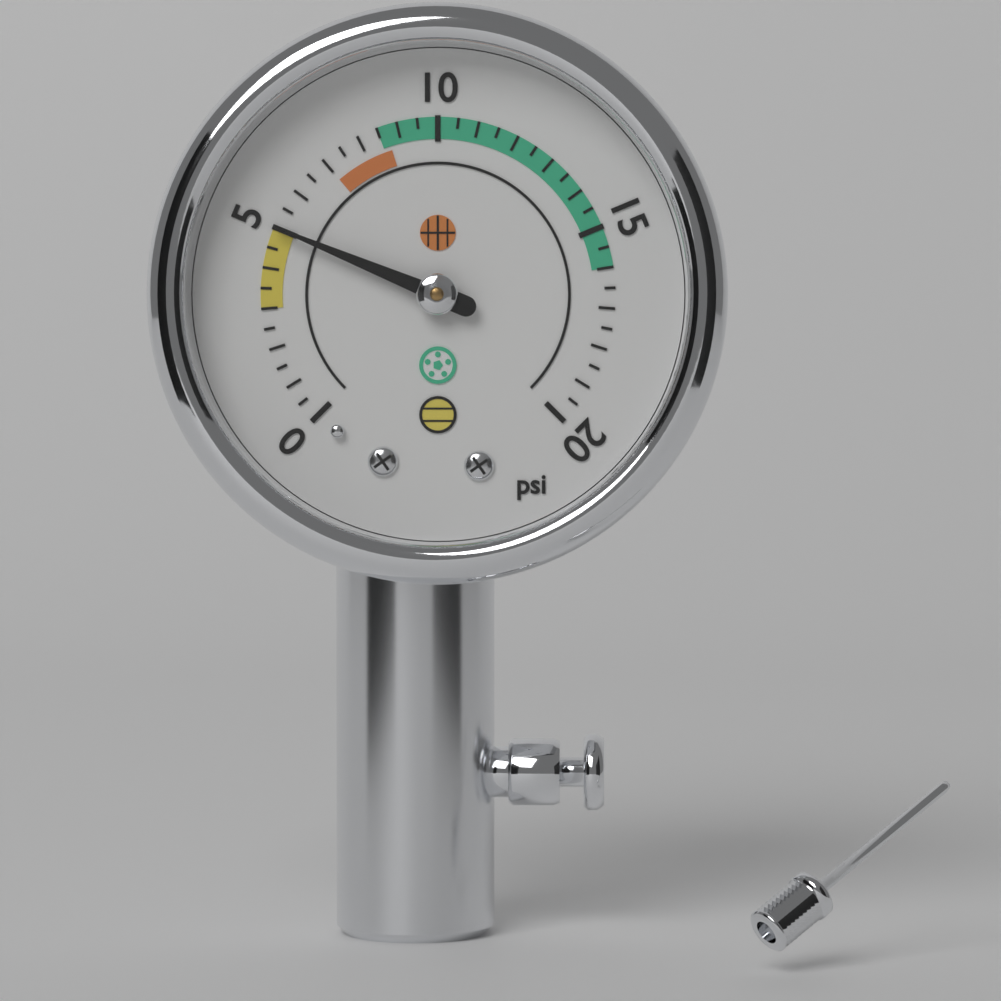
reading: 5.0 psi
